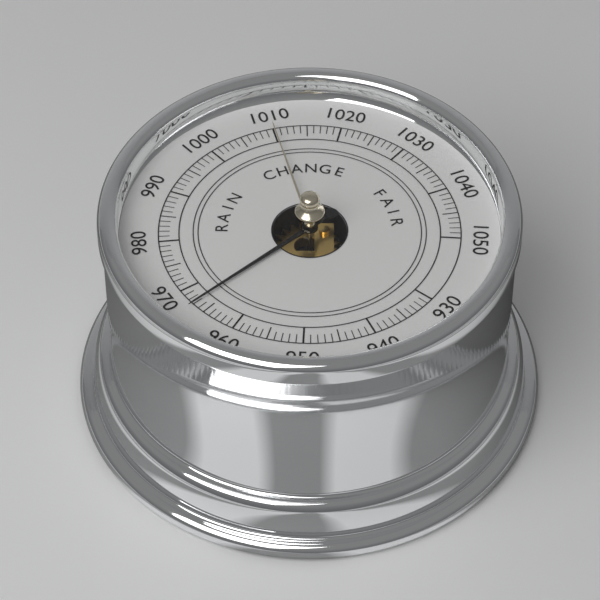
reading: 967 (no unit)
